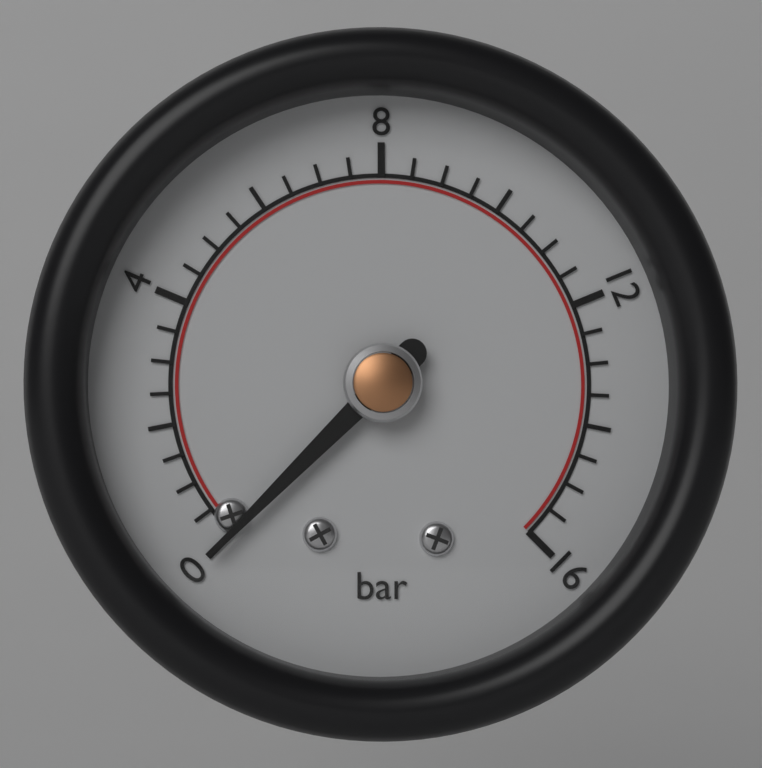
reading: 0.0 bar
